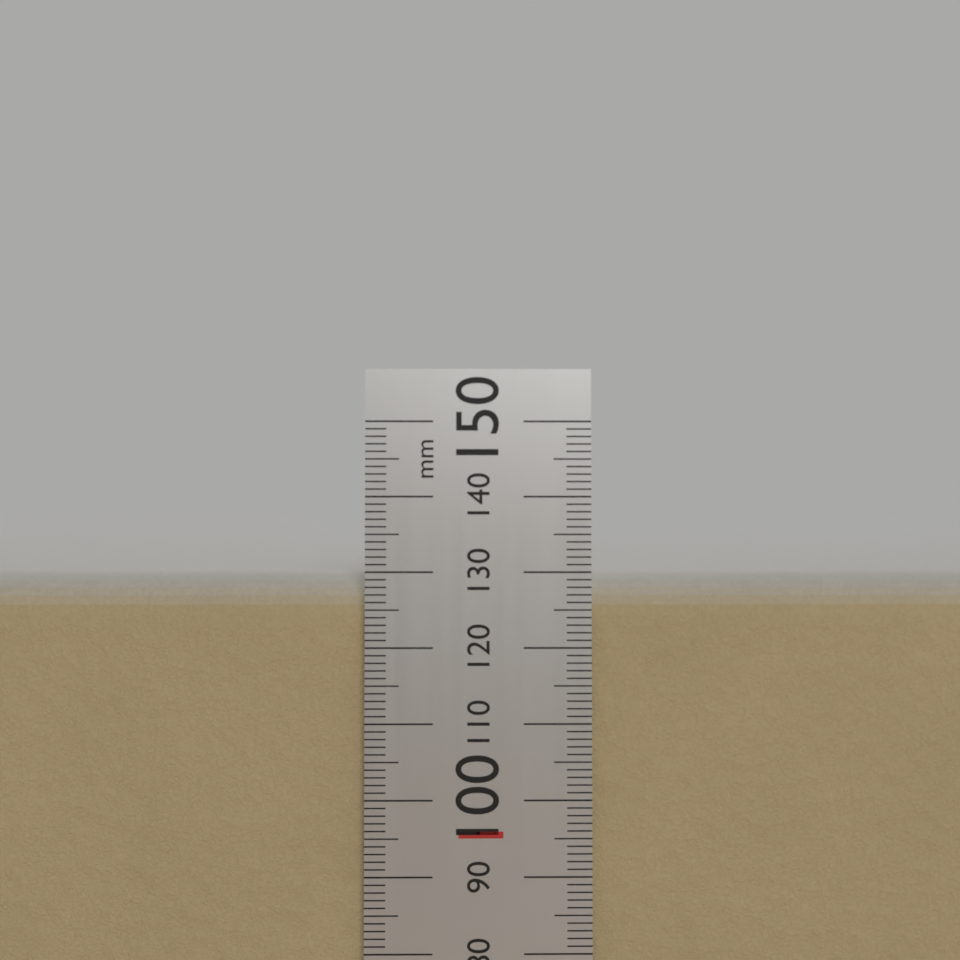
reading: 130 mm
